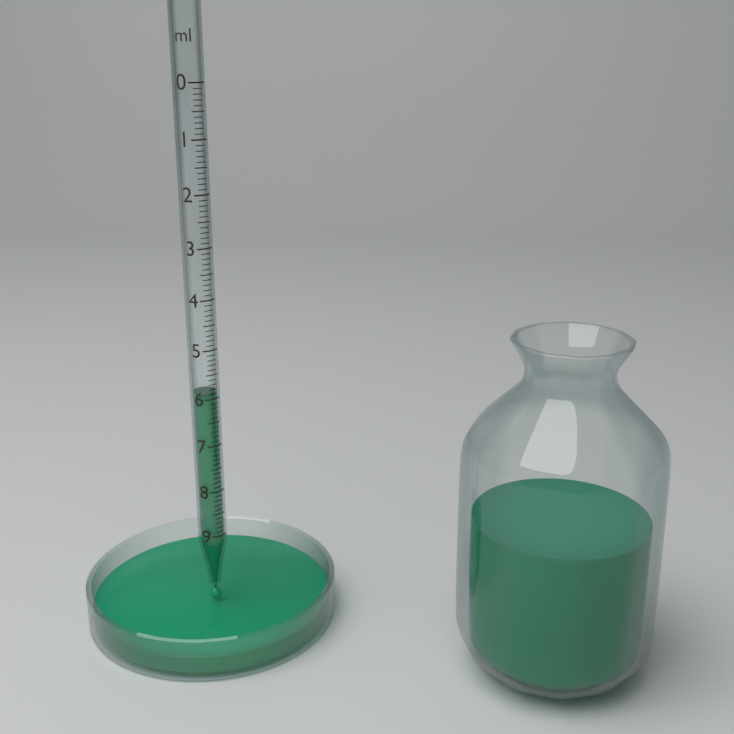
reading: 5.9 ml
